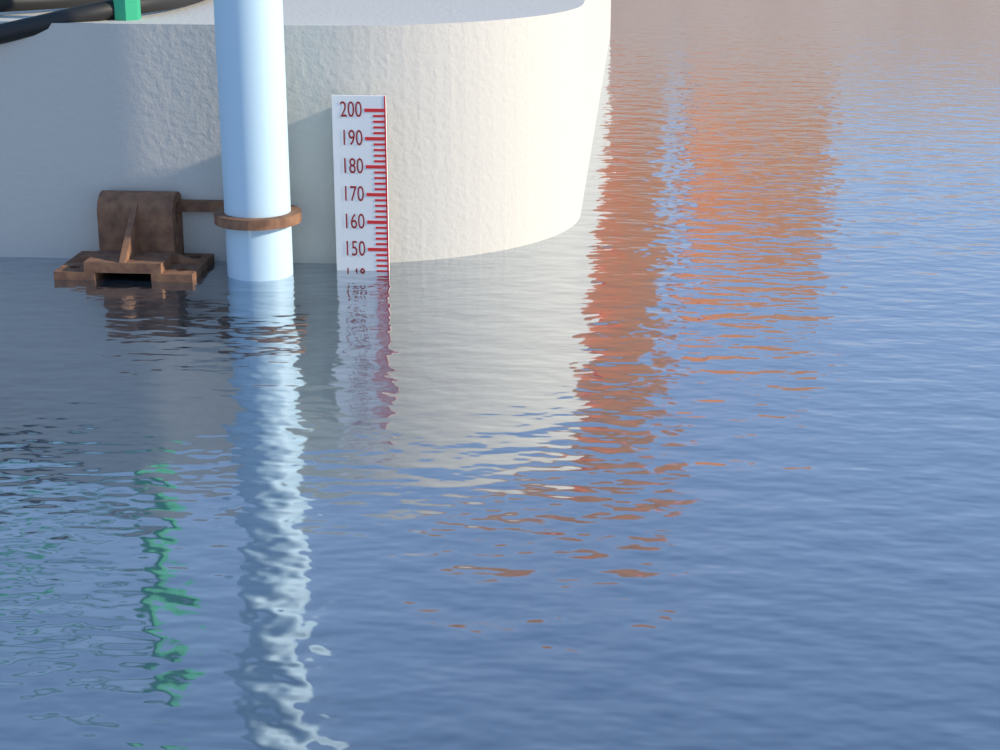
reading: 142 (no unit)
